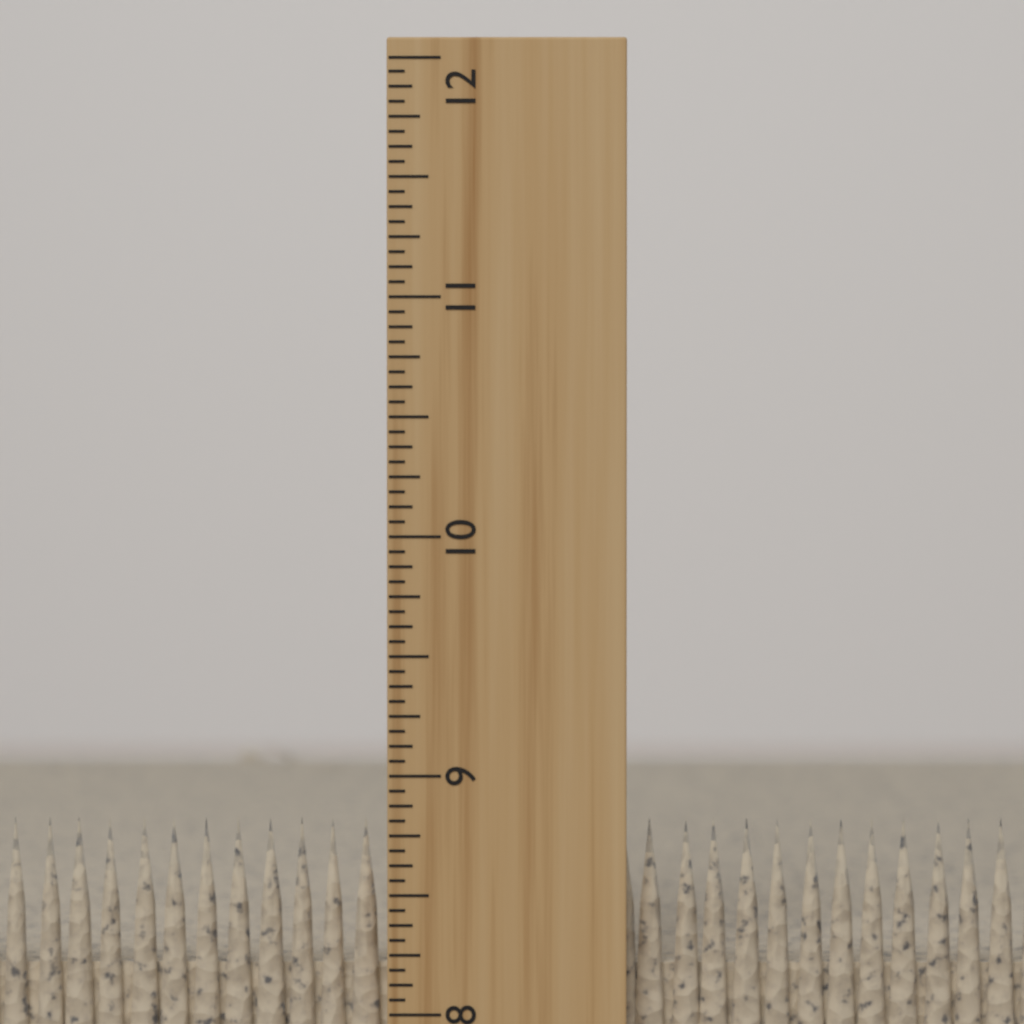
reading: 8.8125 inch
